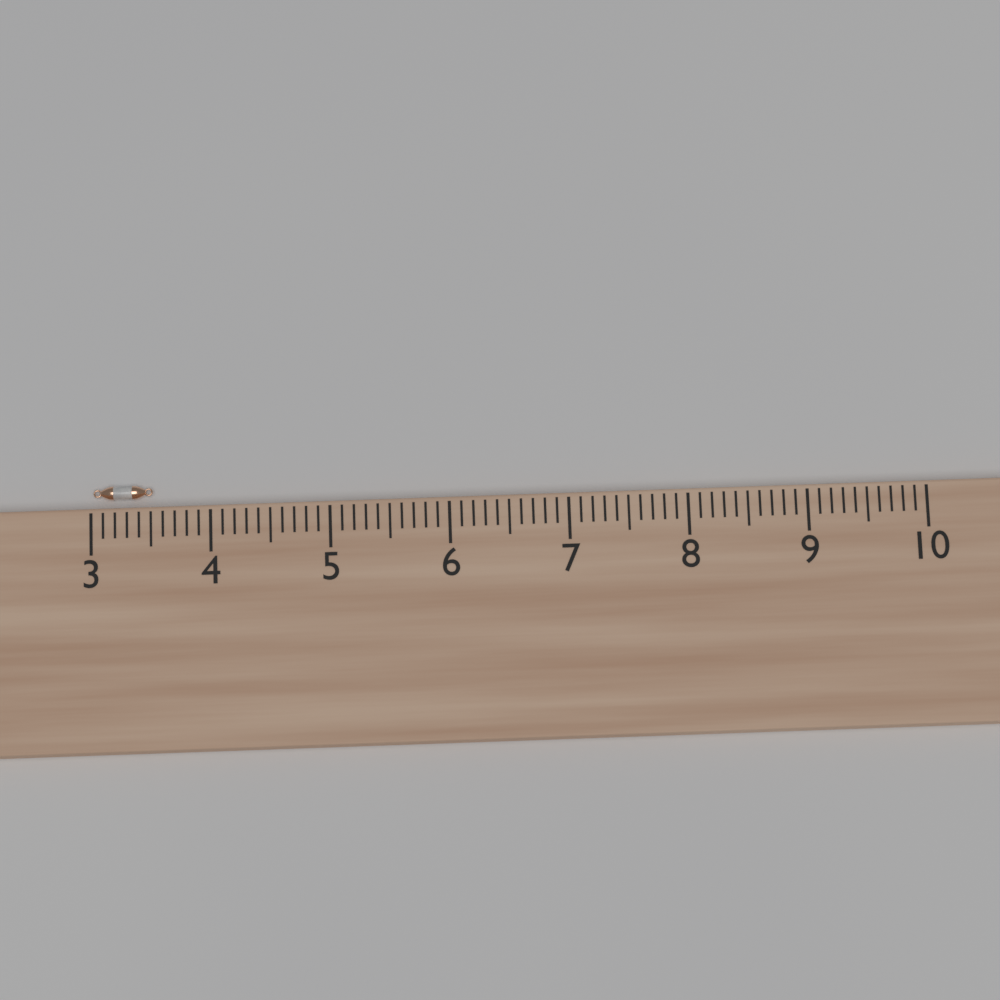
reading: 3.5 (no unit)
